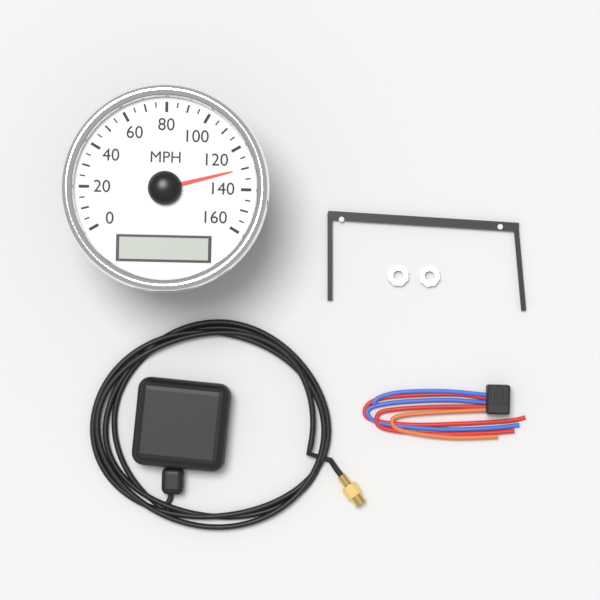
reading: 130 MPH
